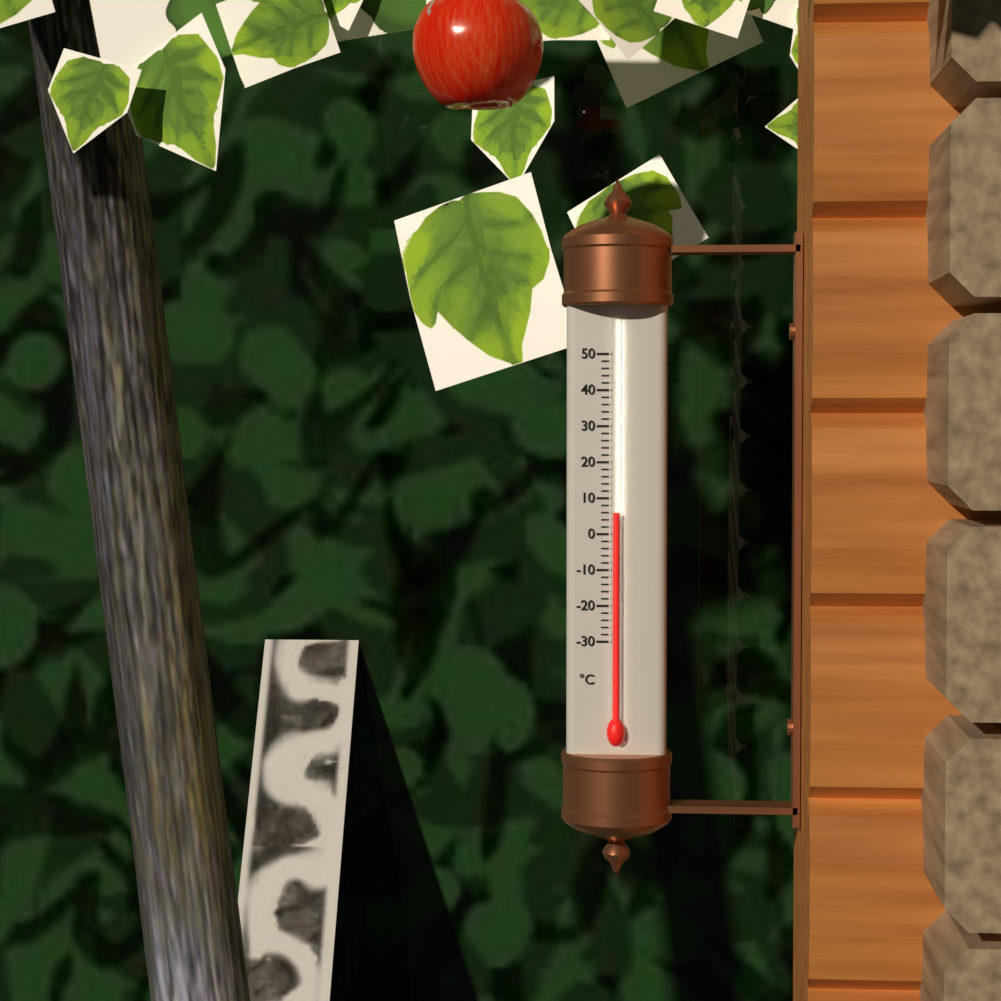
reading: 6 °C
